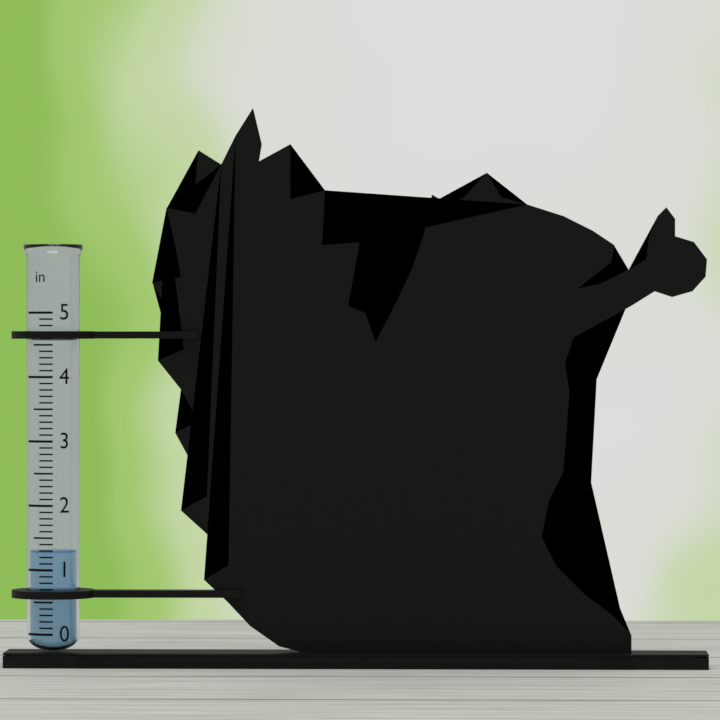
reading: 1.3 in
